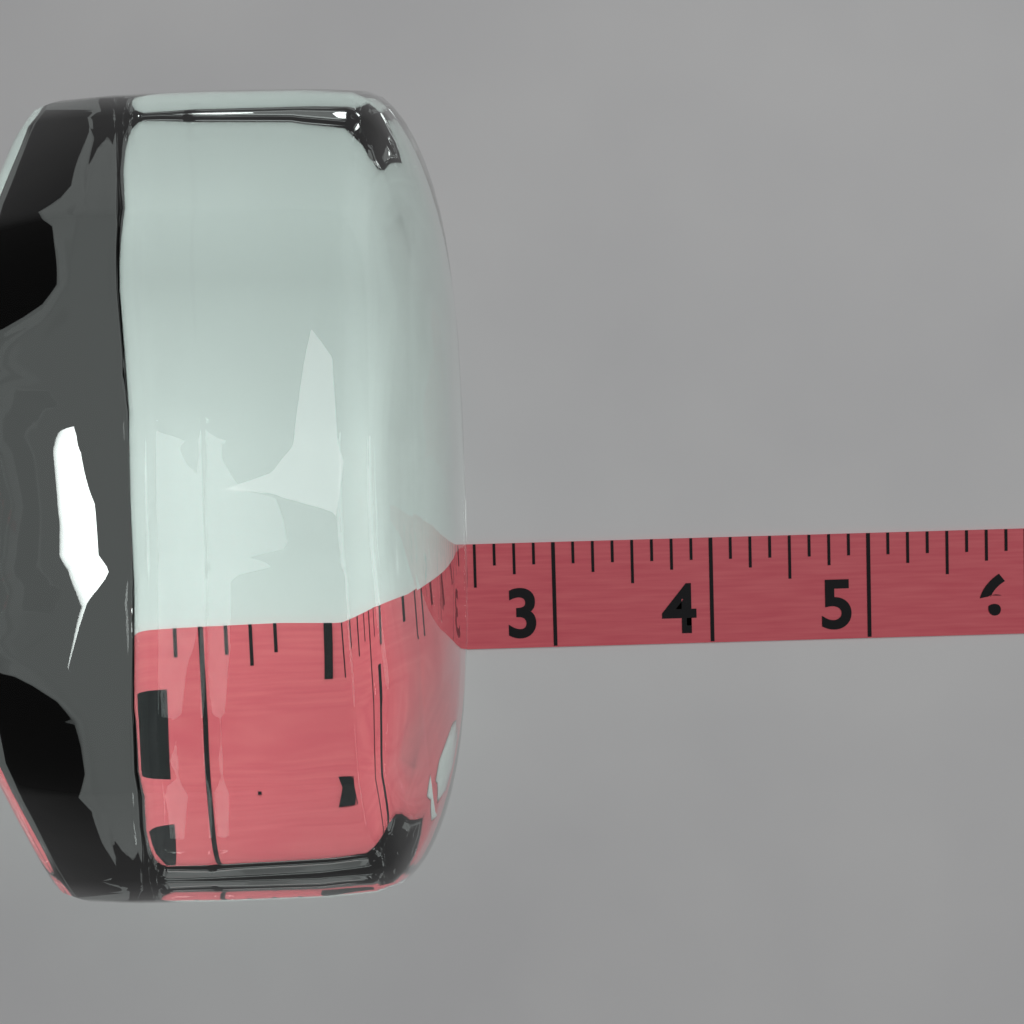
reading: 2.500 (no unit)
